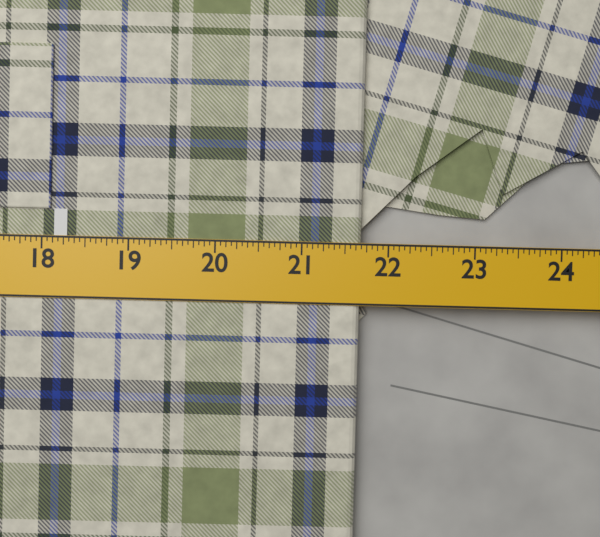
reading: 21.6875 in
